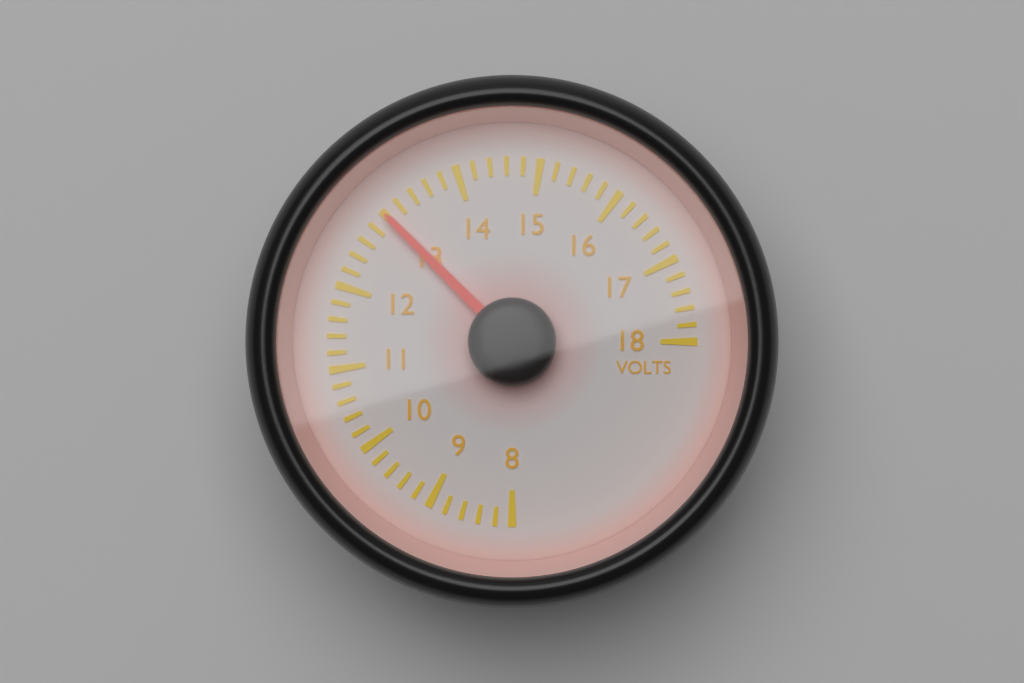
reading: 13.0 V
